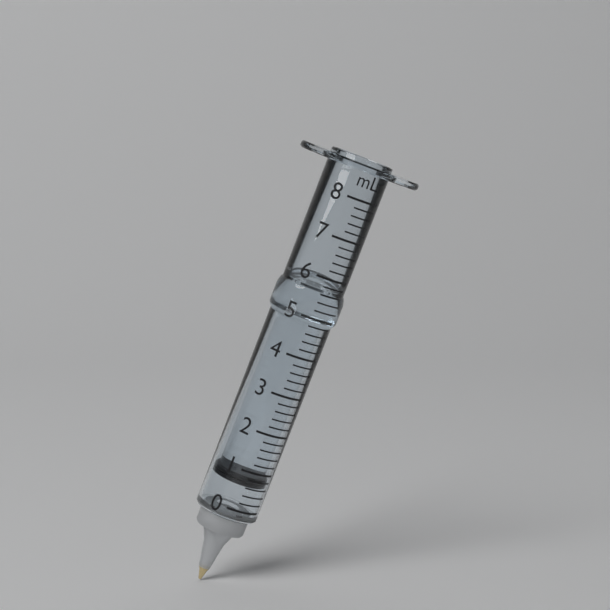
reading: 0.6 ml
